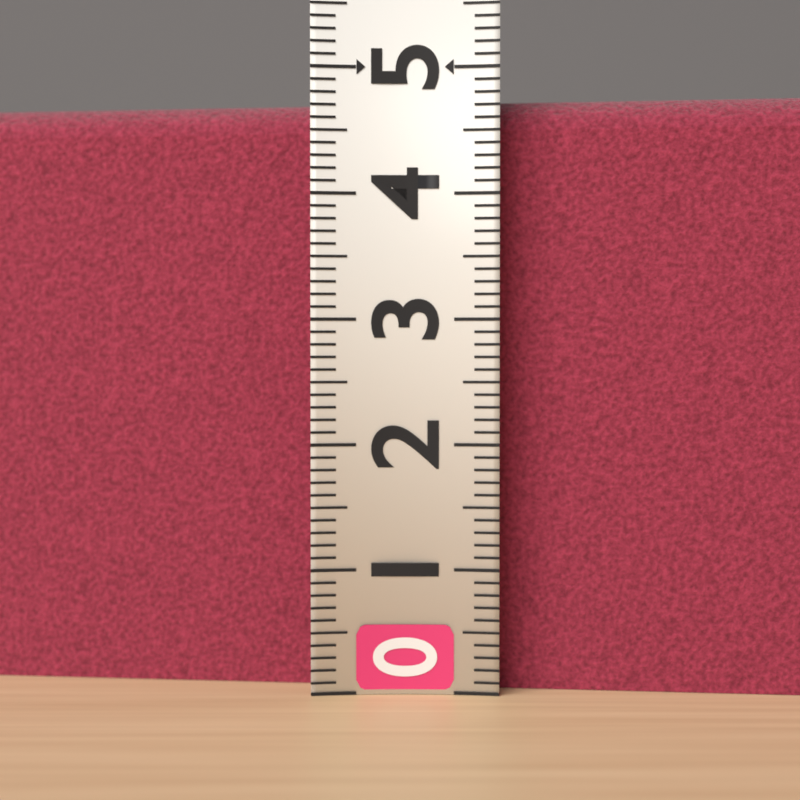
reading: 4.8 (no unit)
